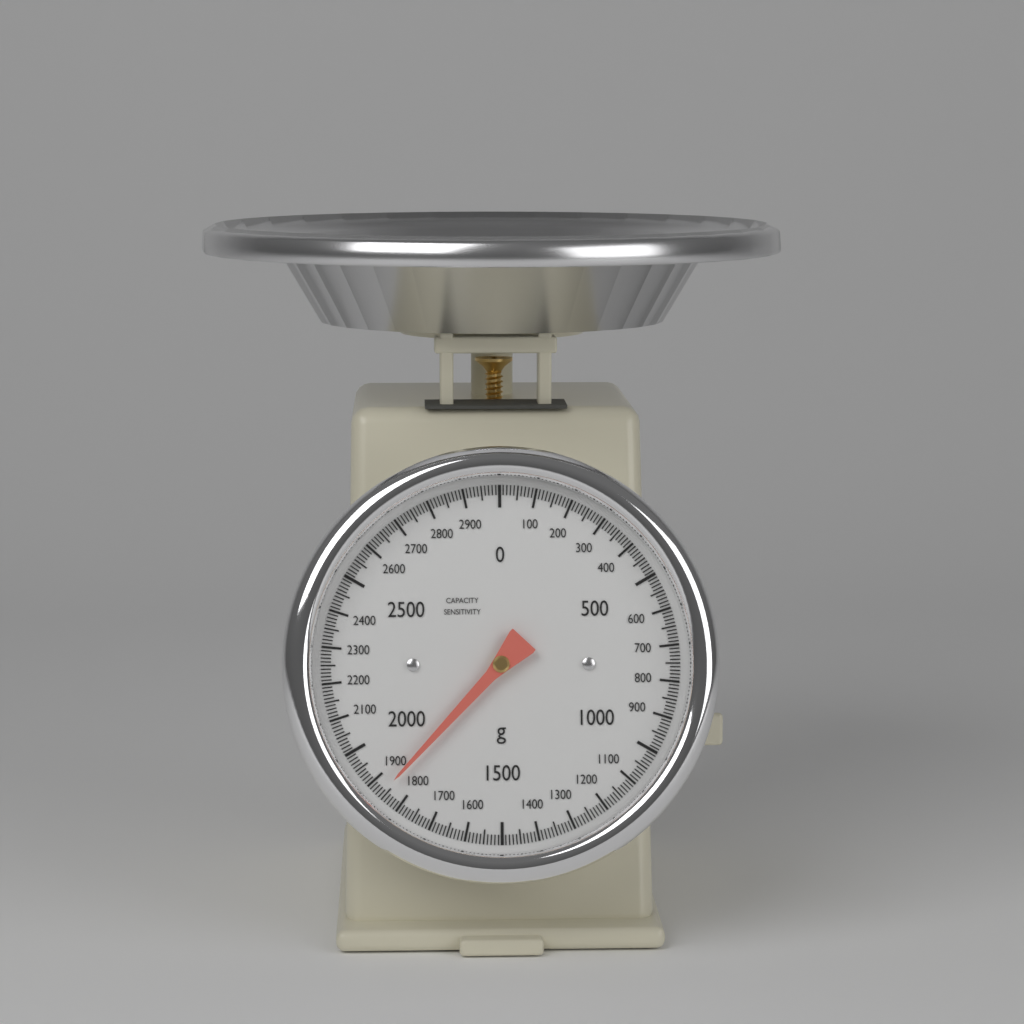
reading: 1860 g
